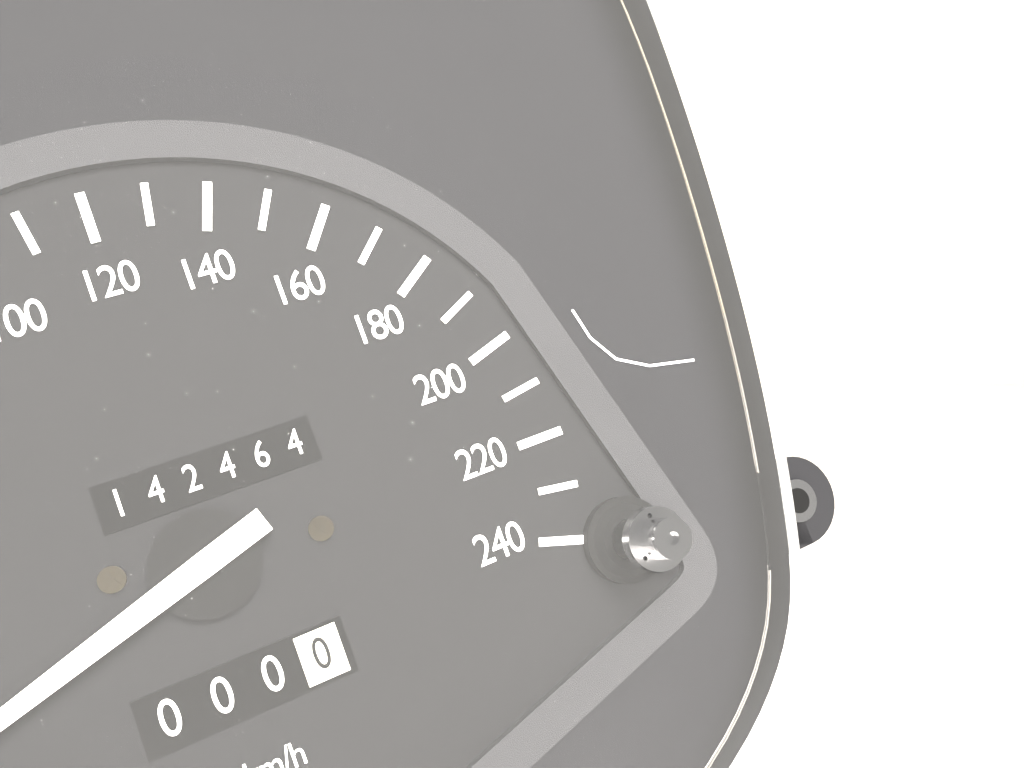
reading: 0 km/h
